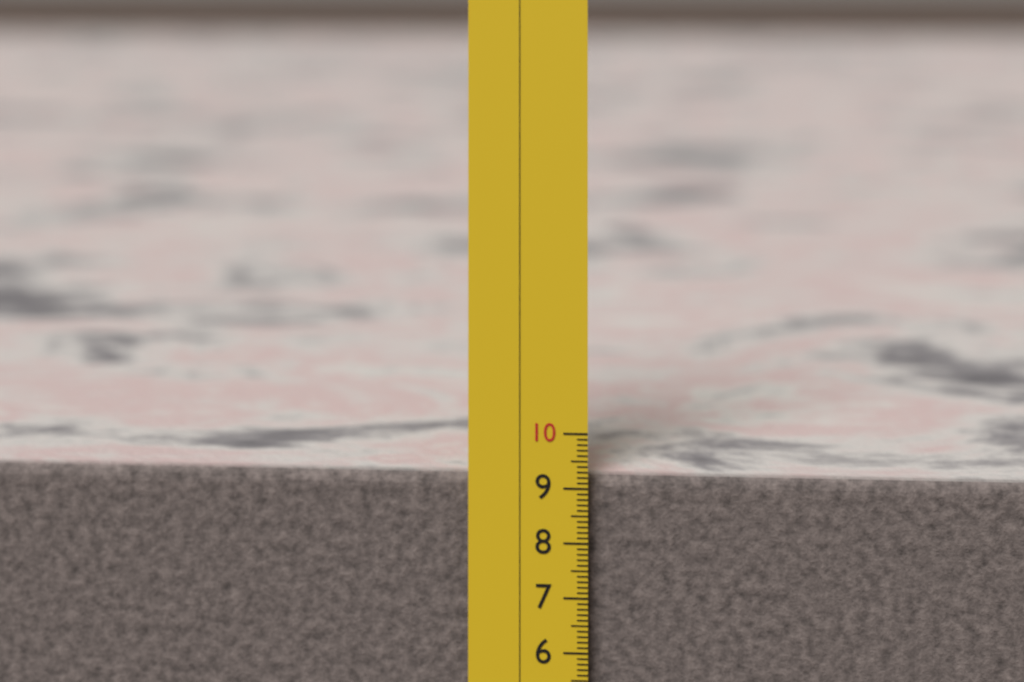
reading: 9.2 (no unit)
